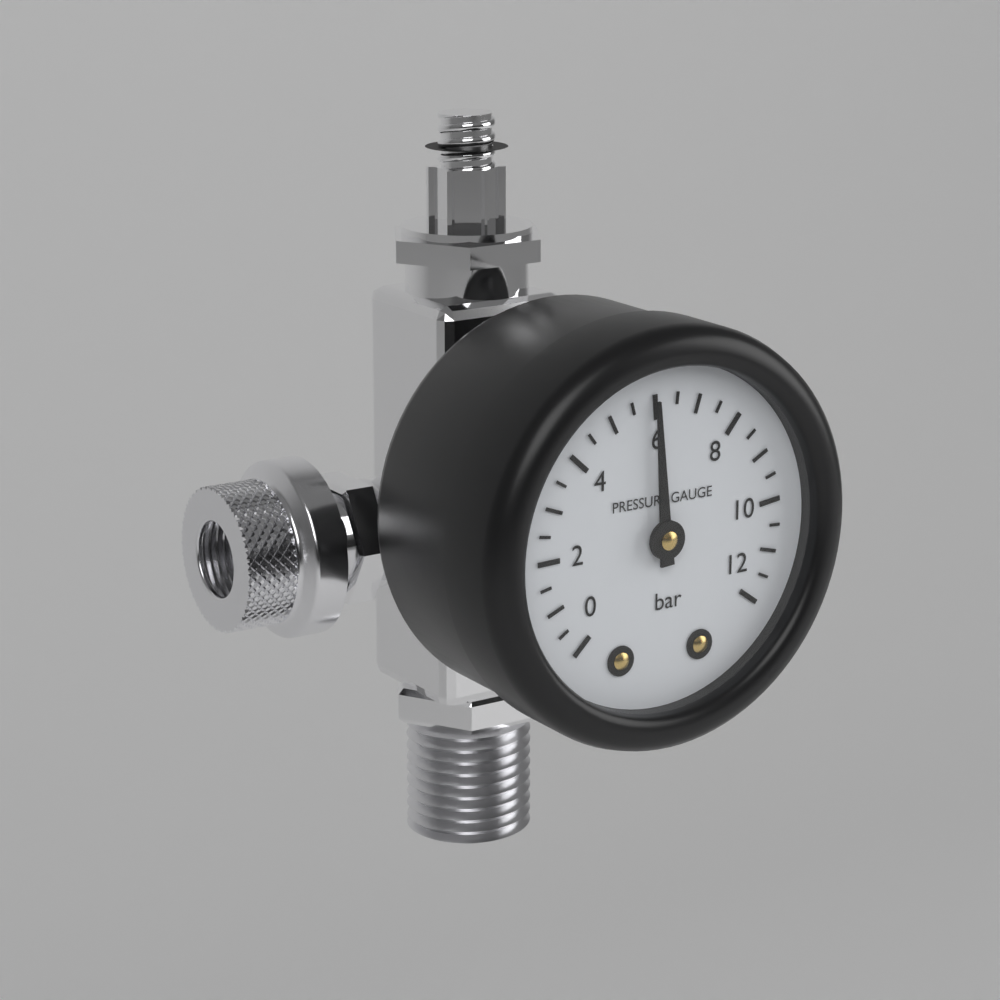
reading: 6.0 bar
